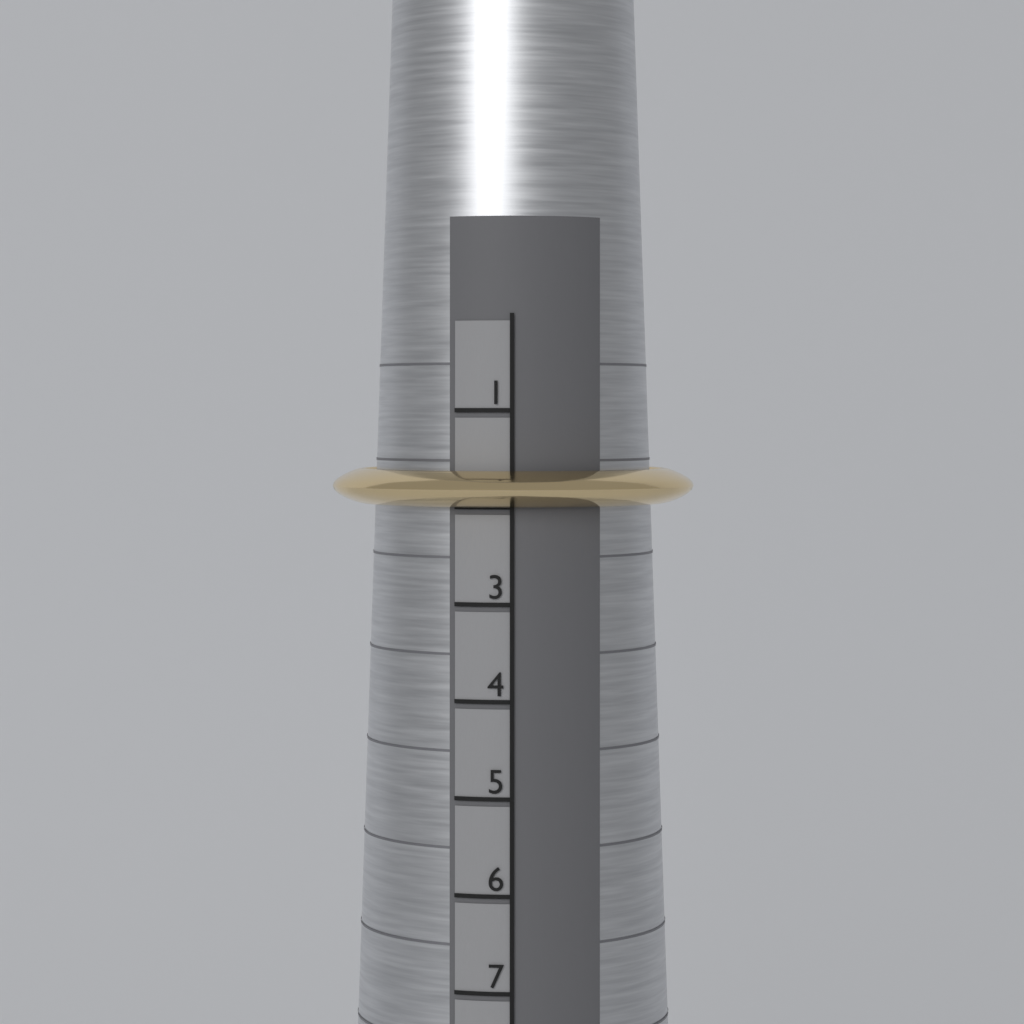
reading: 2 (no unit)
